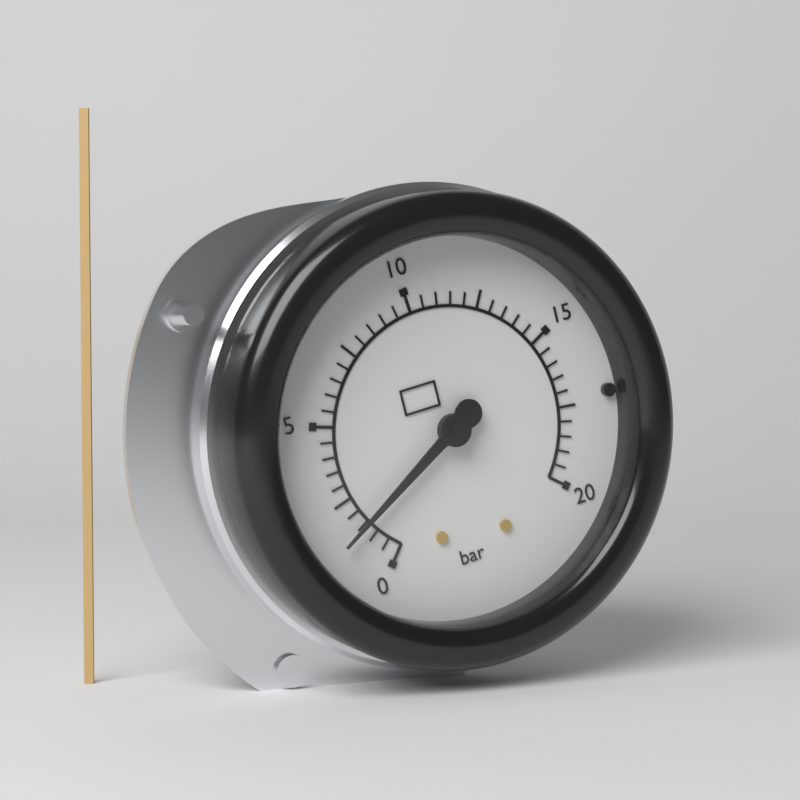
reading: 1.5 bar
